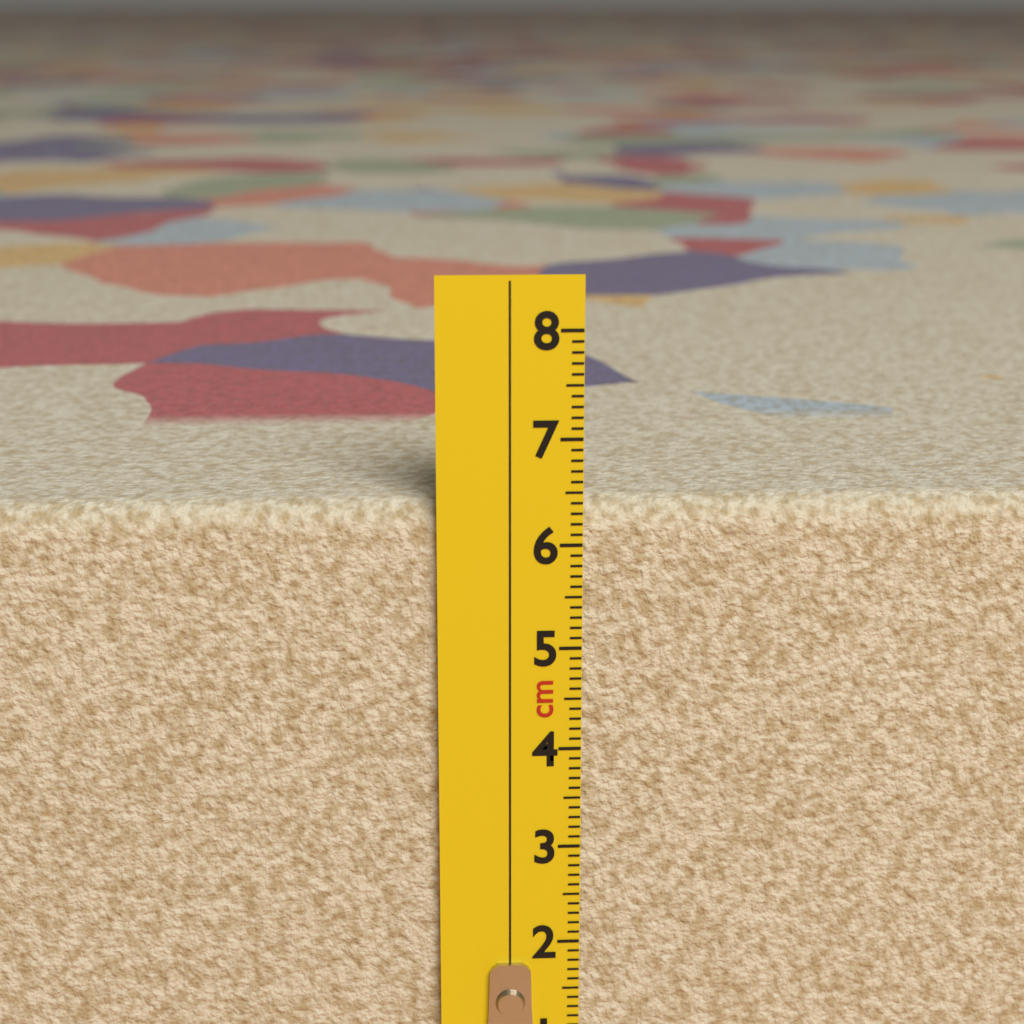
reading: 6.4 cm
